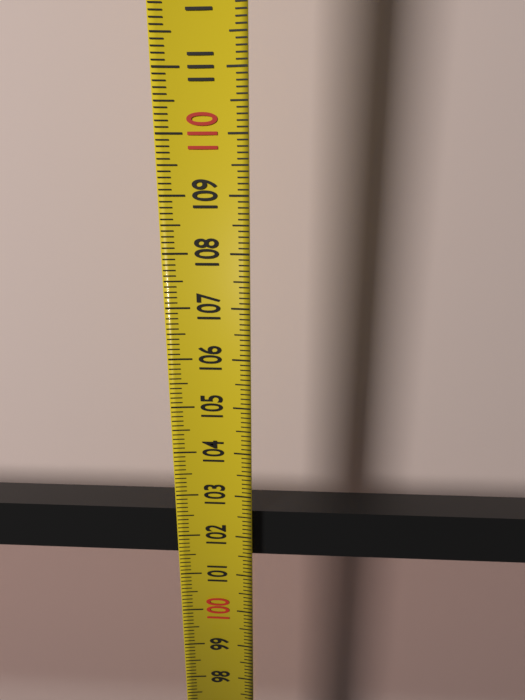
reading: 102.5 (no unit)
